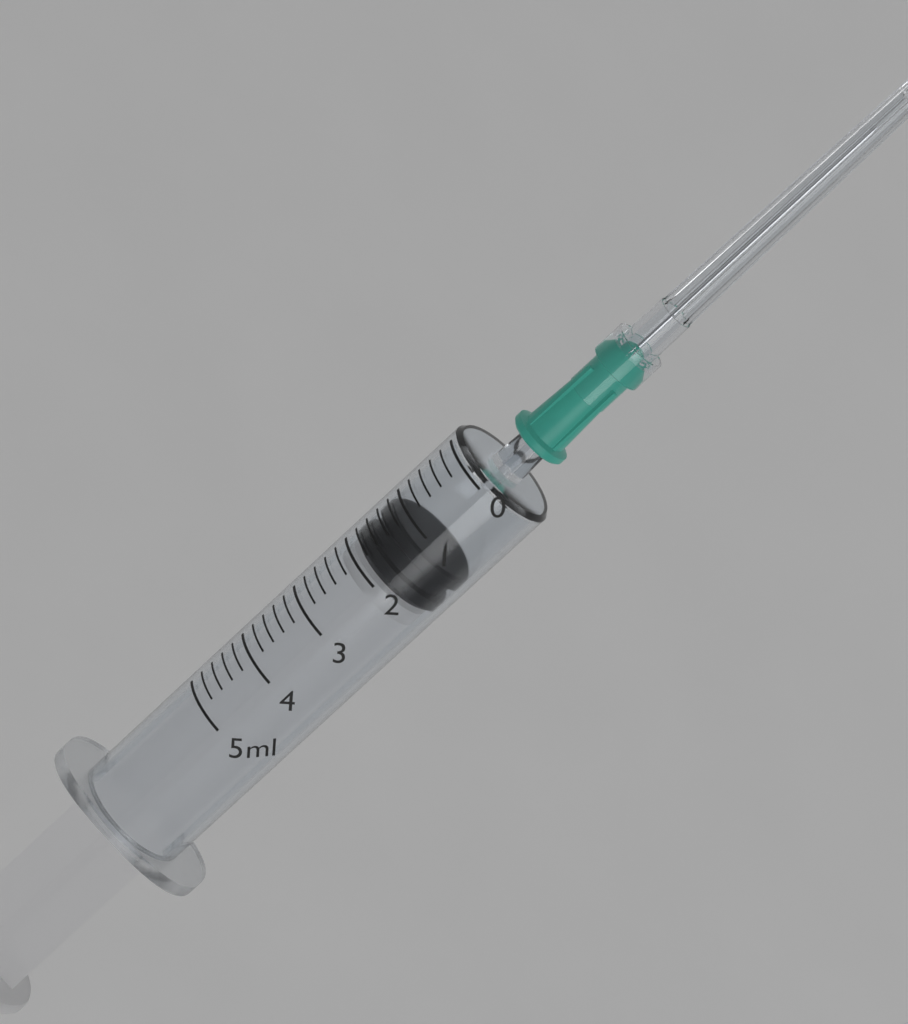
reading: 1.2 ml
